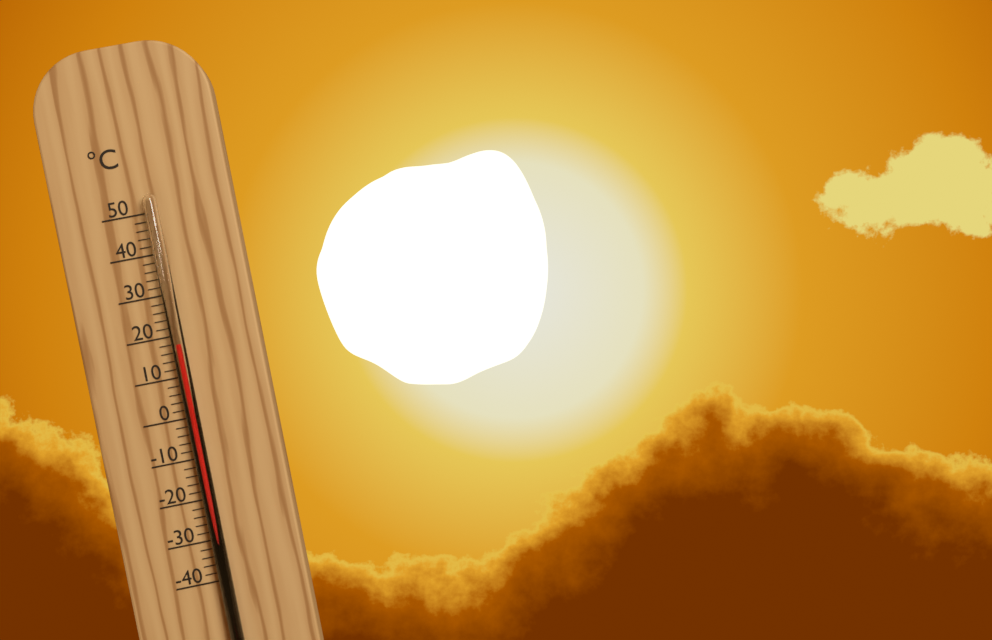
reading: 18 °C
